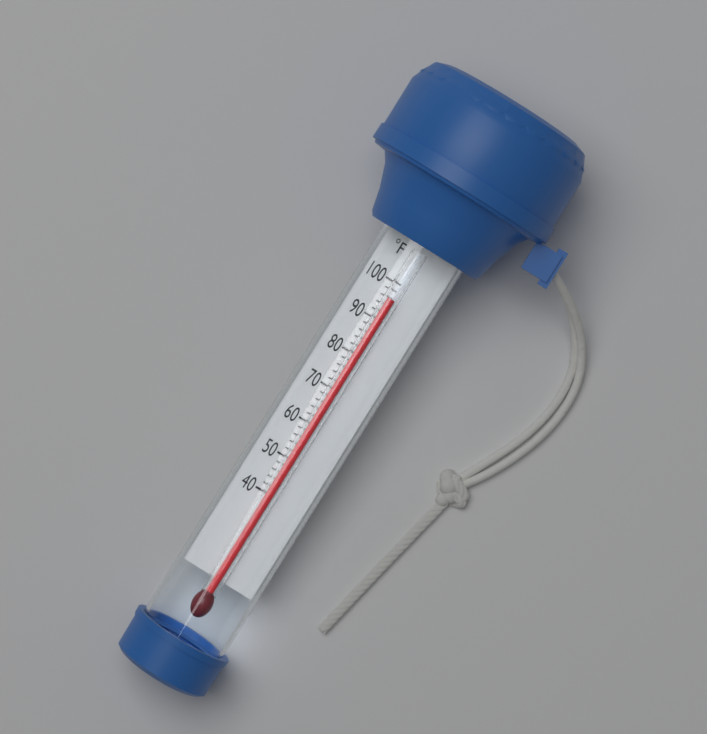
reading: 96 °F
